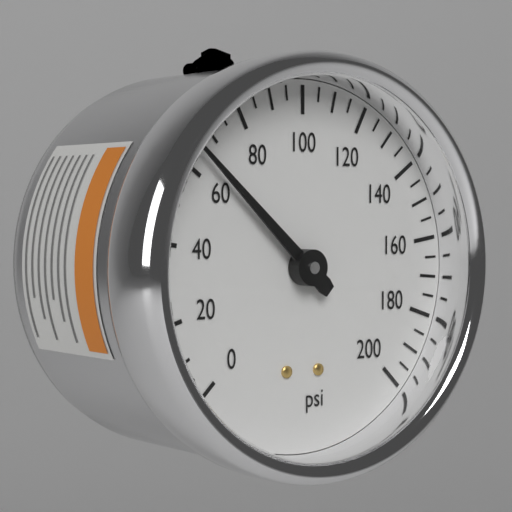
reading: 65 psi
